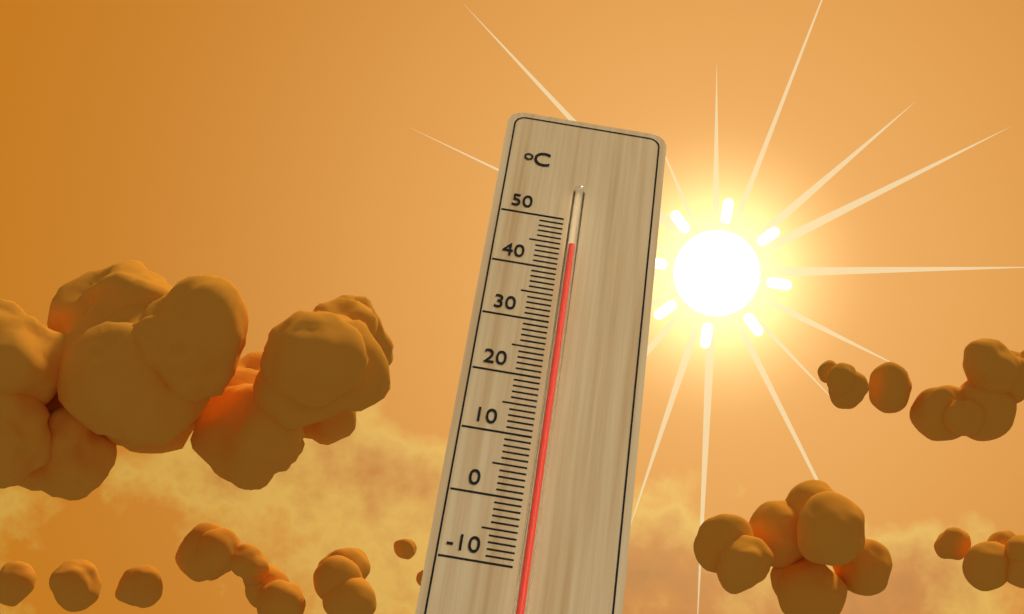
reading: 44 °C
